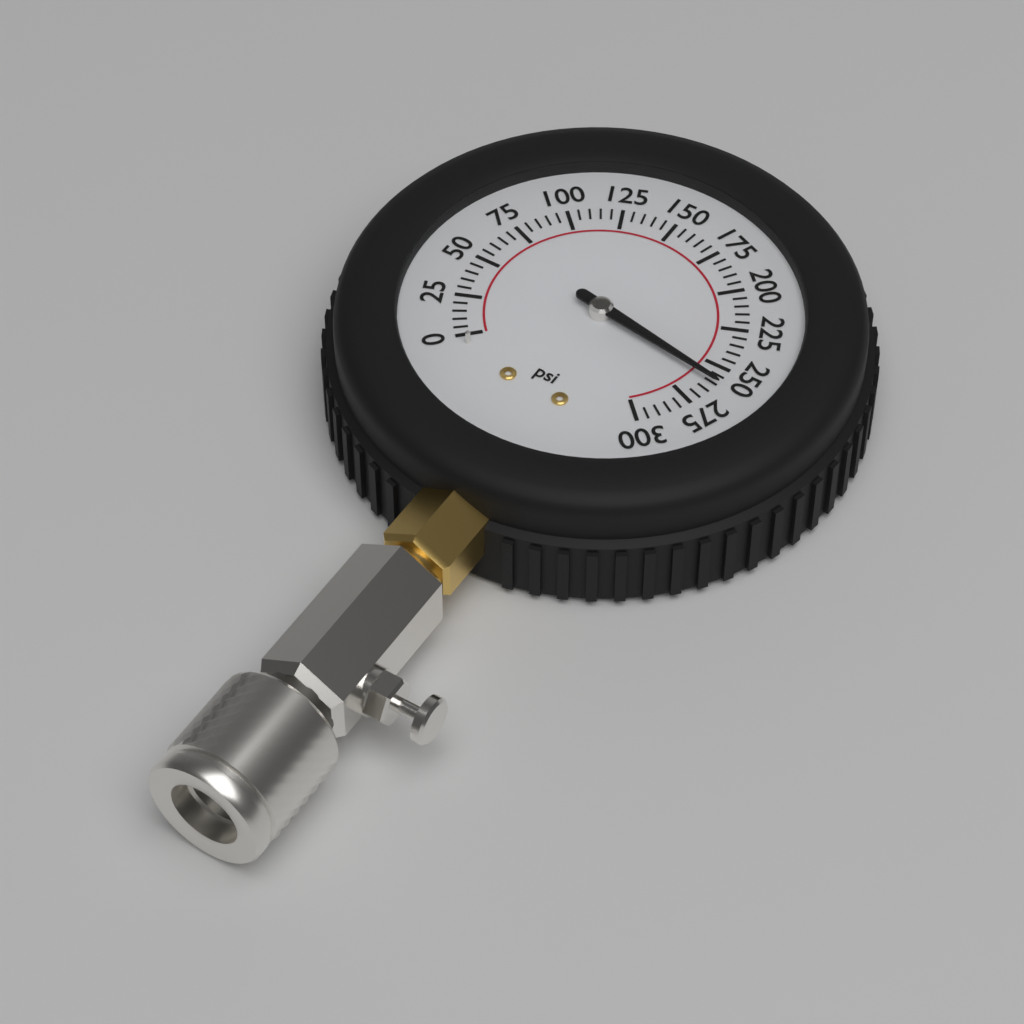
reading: 260 psi
